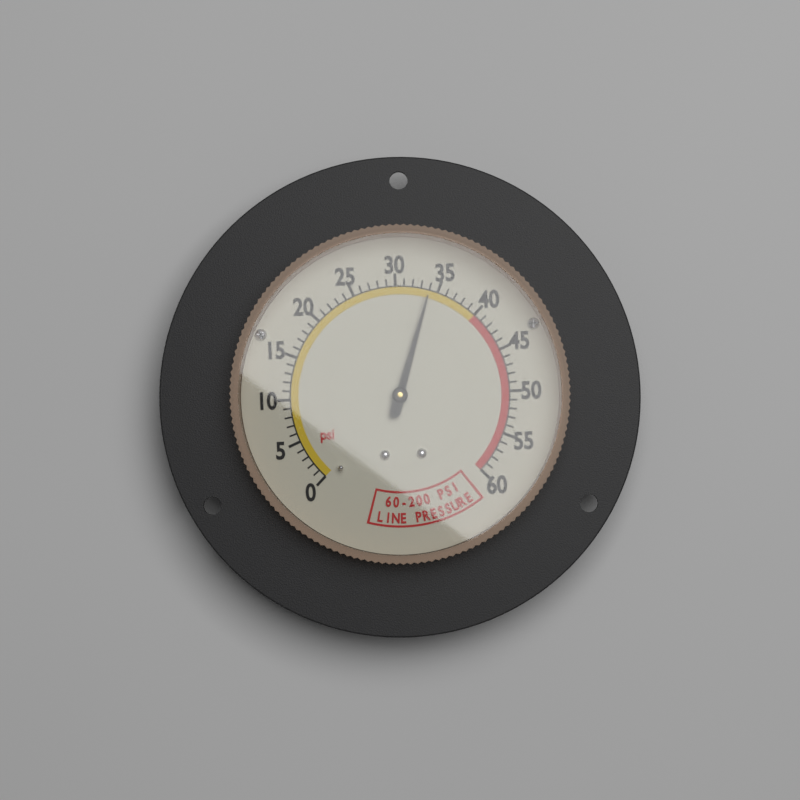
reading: 34 psi
